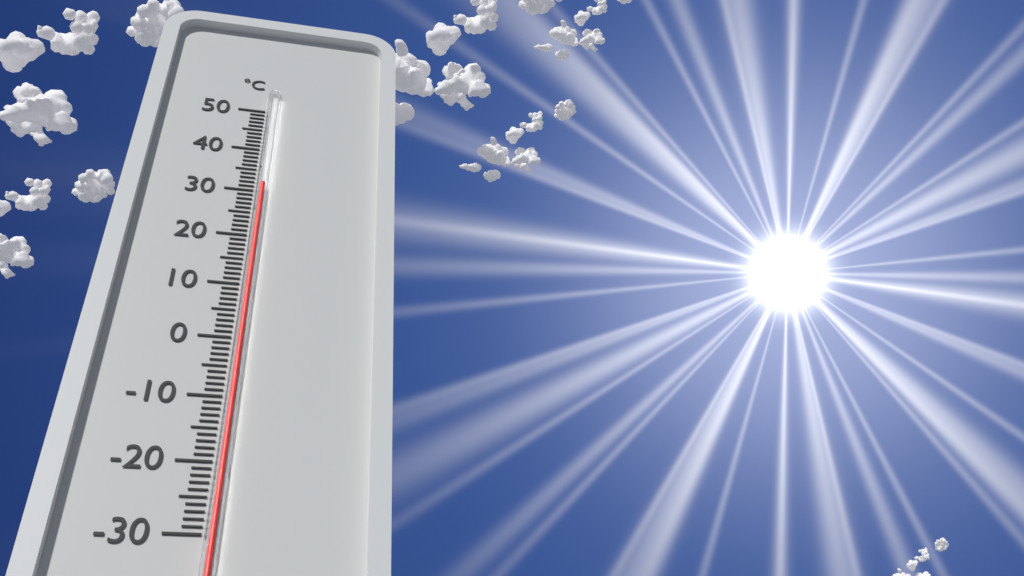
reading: 31 °C
